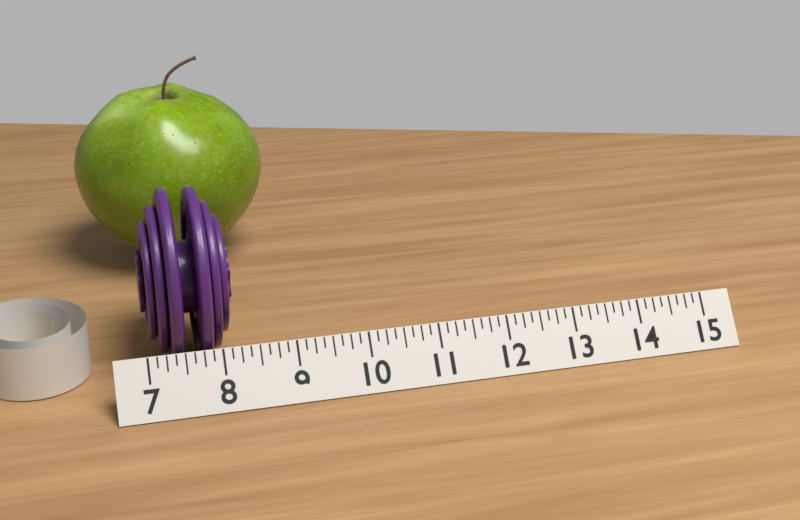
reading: 8.250 (no unit)
